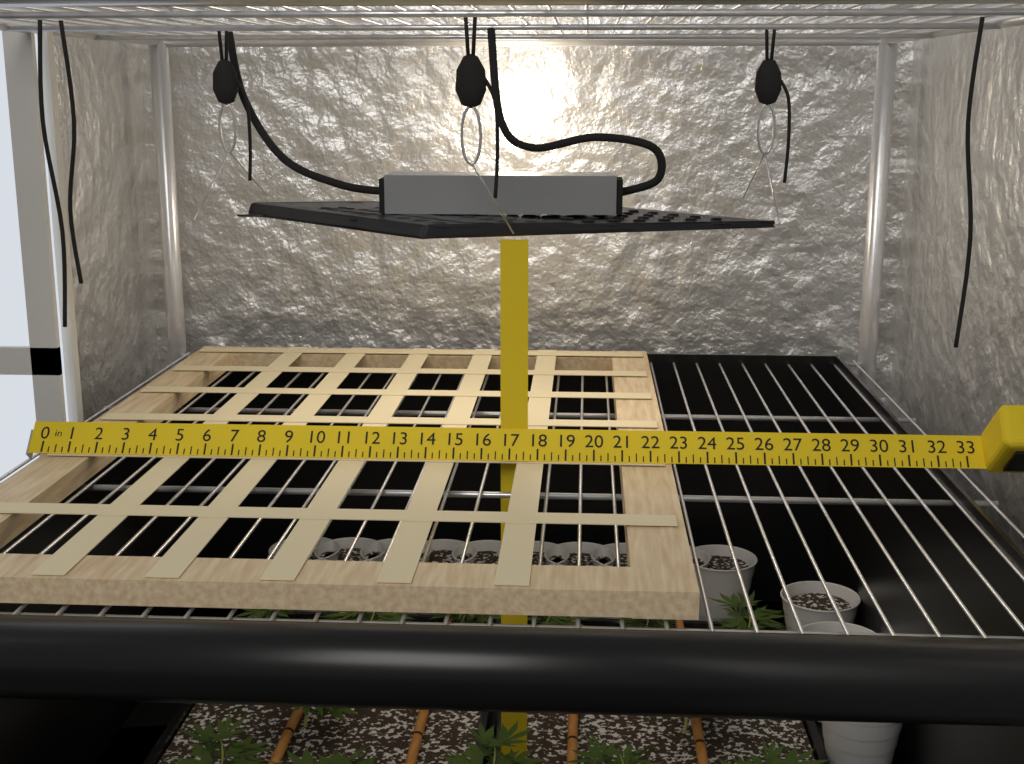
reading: 22.75 in
